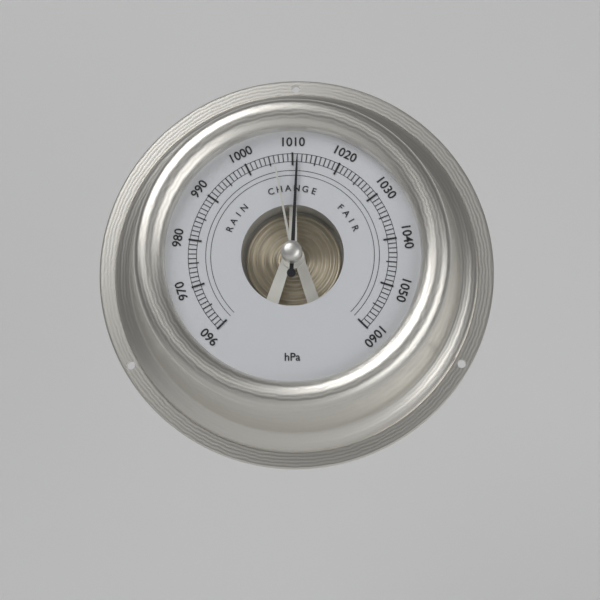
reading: 1011 hPa
